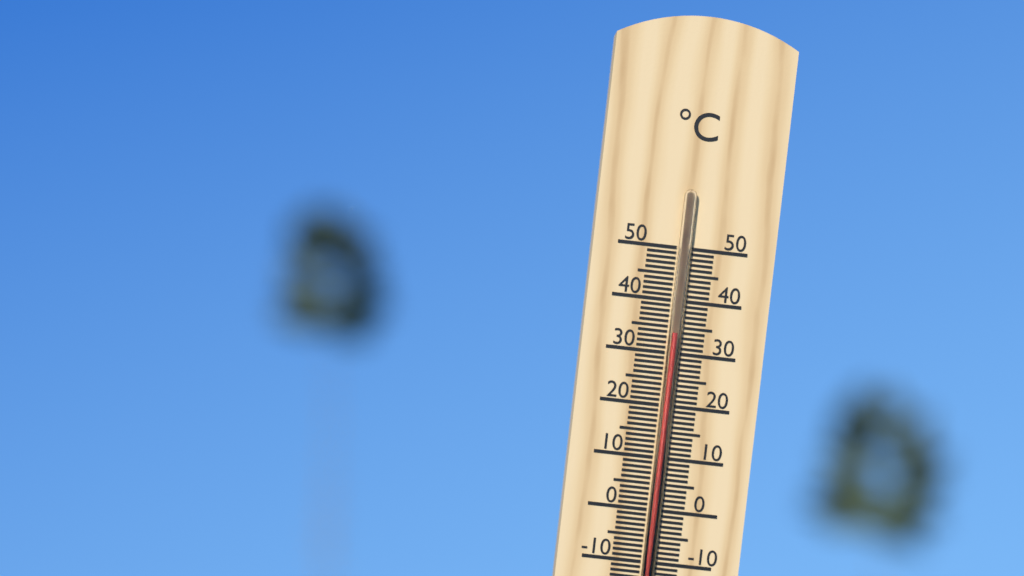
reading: 34 °C
